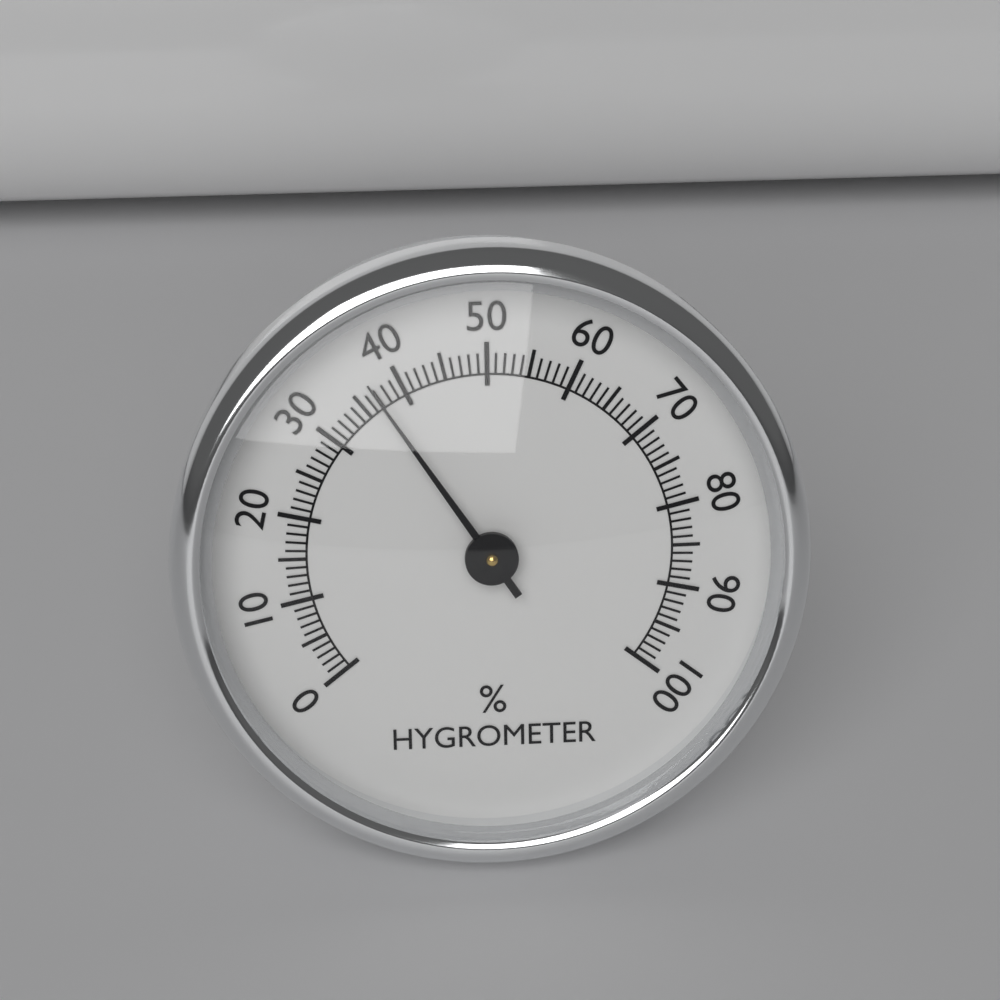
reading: 37 %
